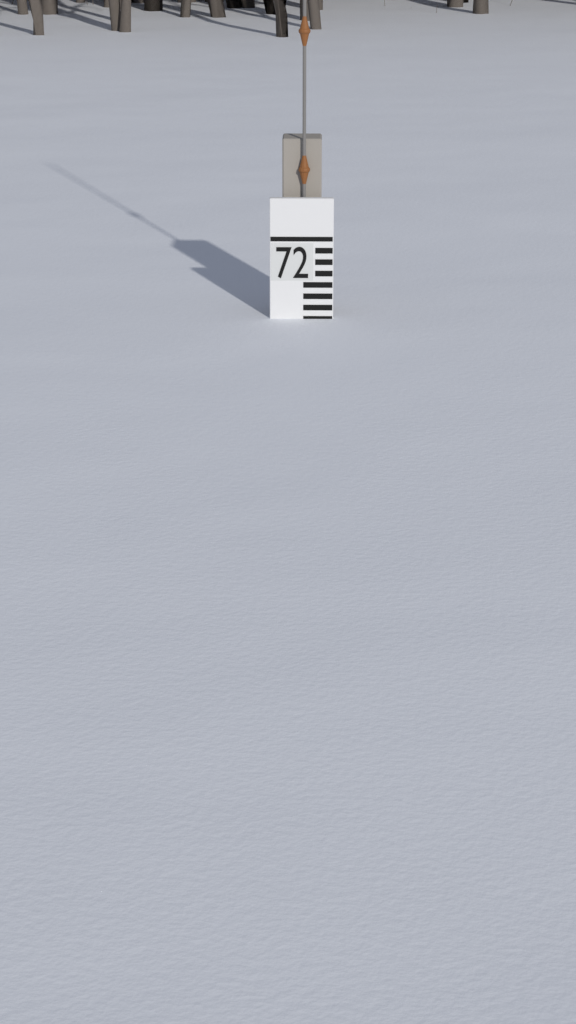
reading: 65 (no unit)
